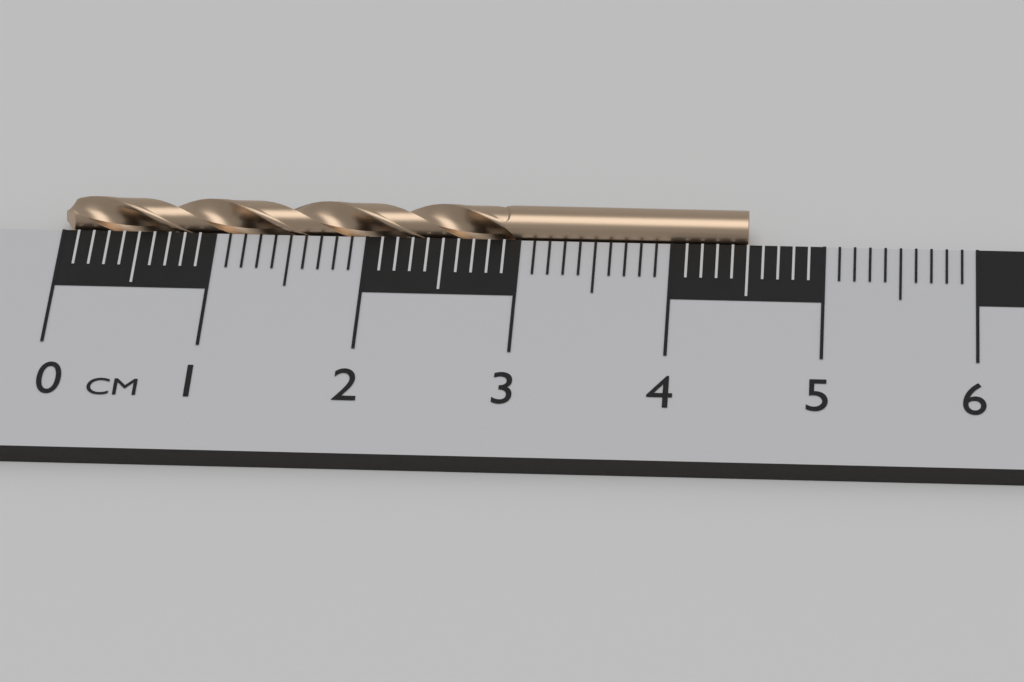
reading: 4.5 cm
